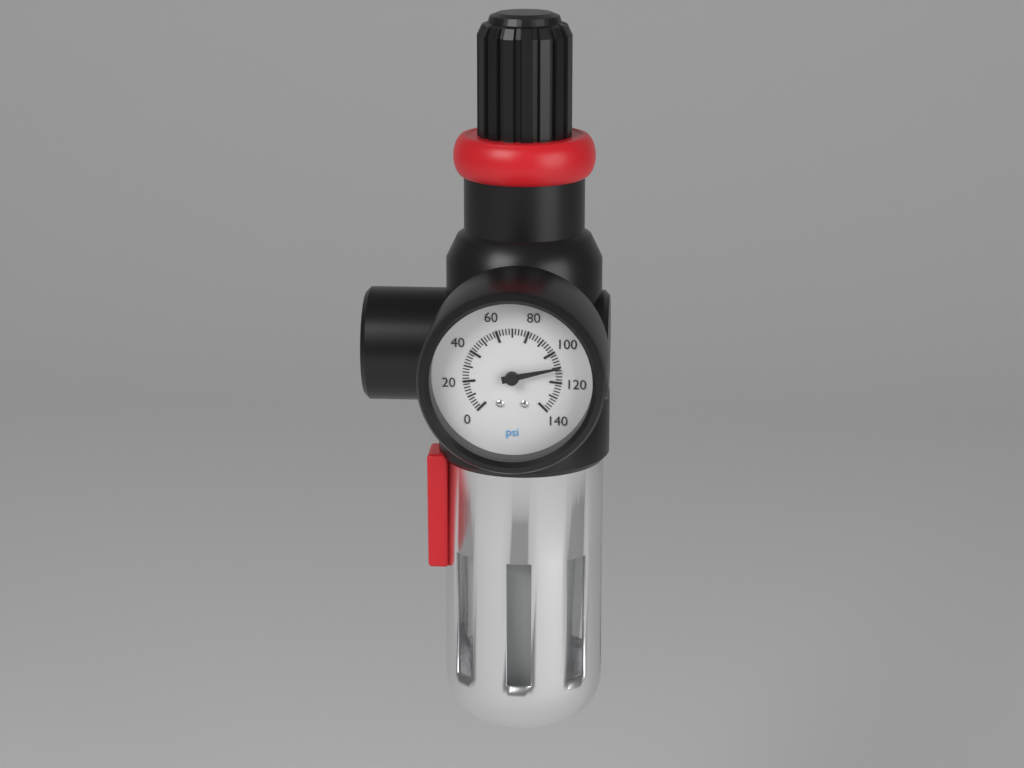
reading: 110 psi
